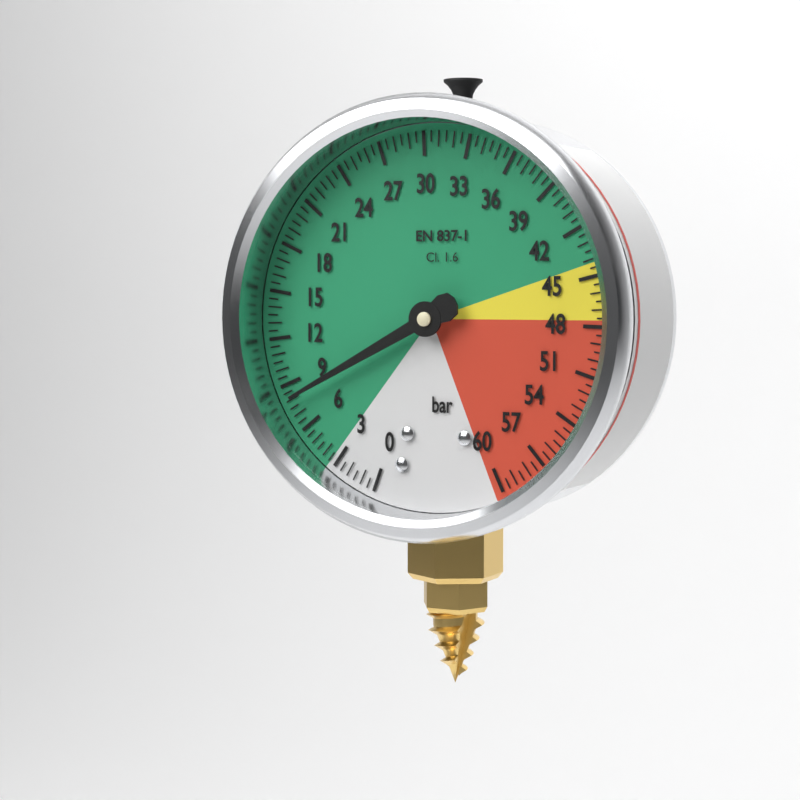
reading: 8.0 bar
